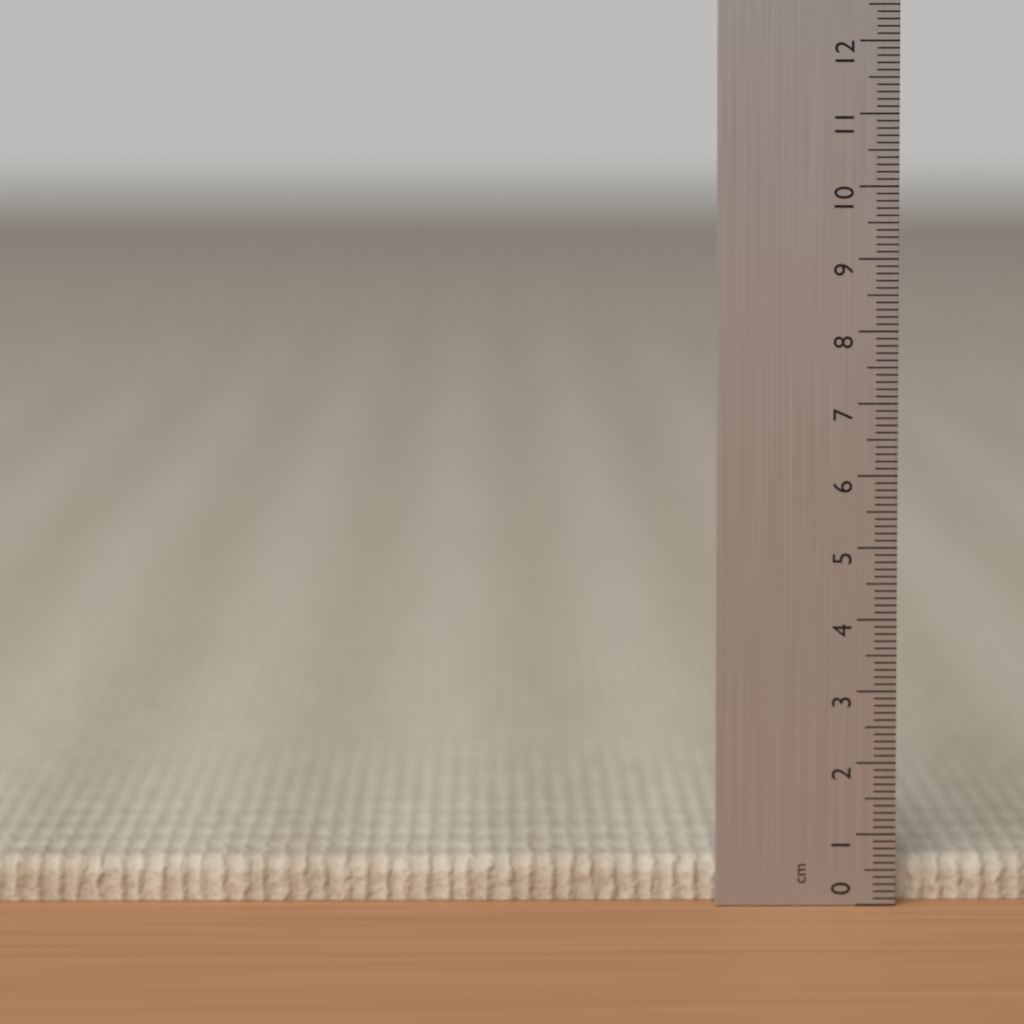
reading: 0.6 cm
